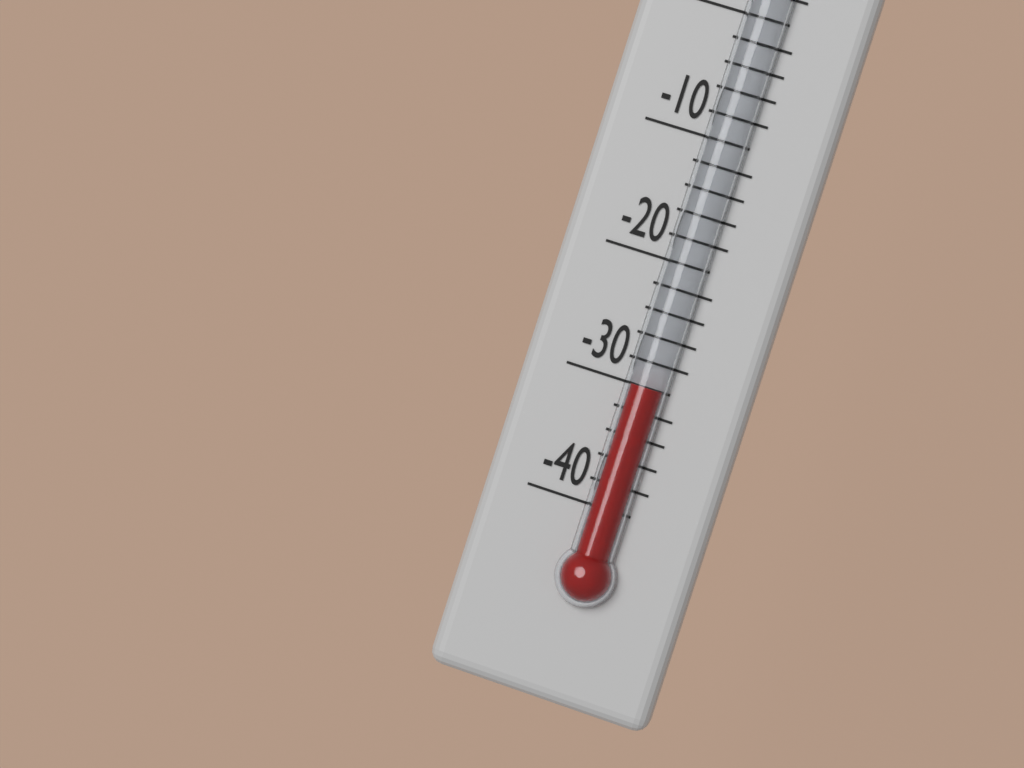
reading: -30 °F
